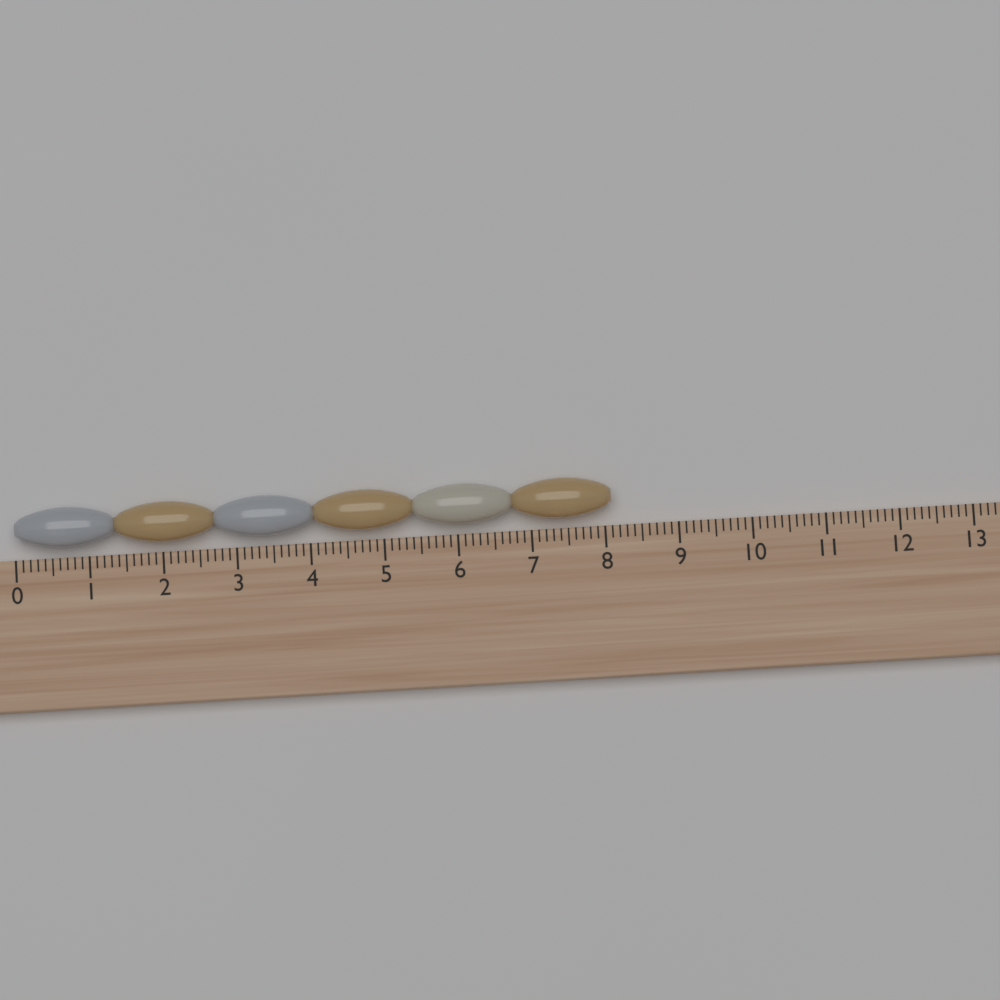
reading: 8.1 (no unit)
